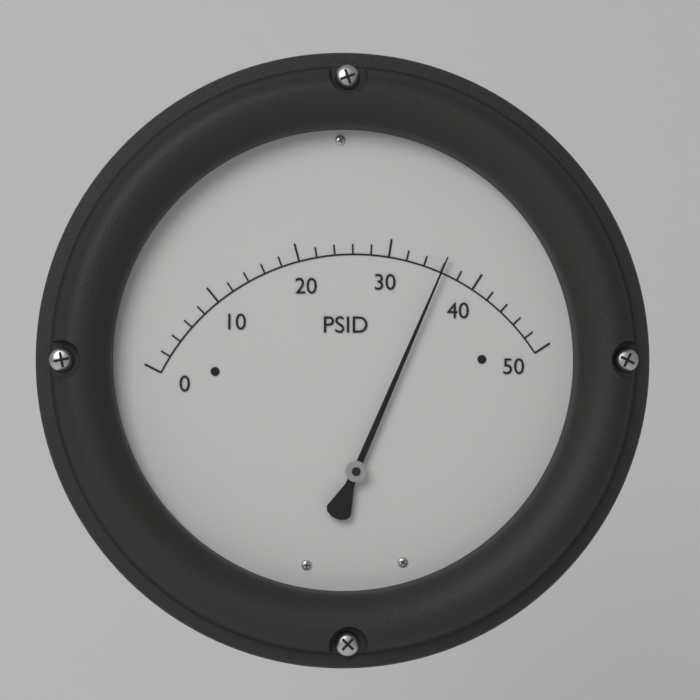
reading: 36 PSID
